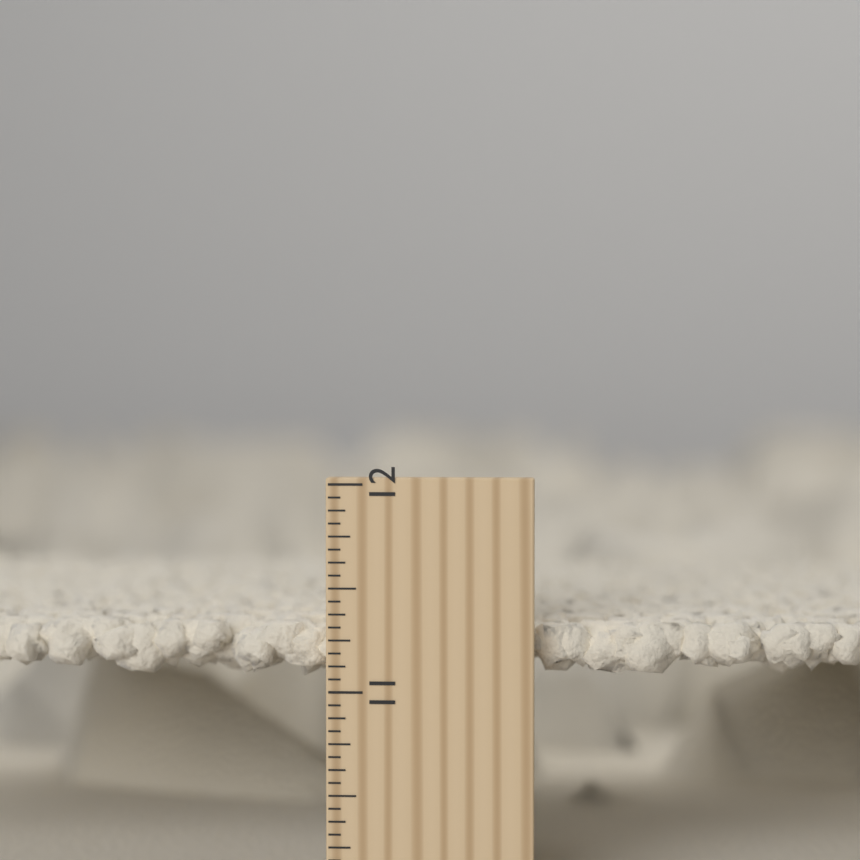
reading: 11.3125 inch
